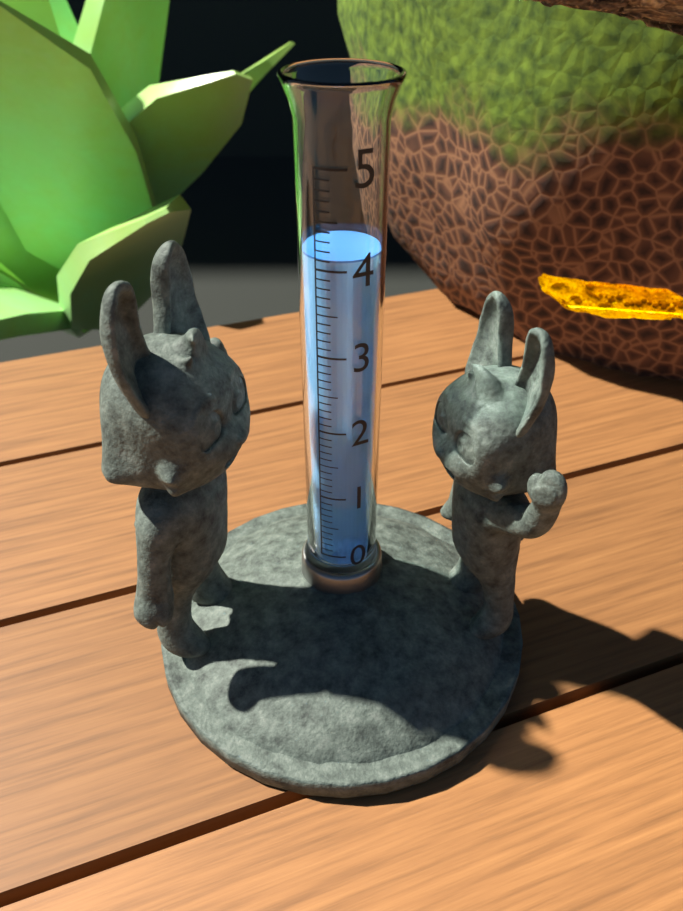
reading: 4.1 (no unit)
